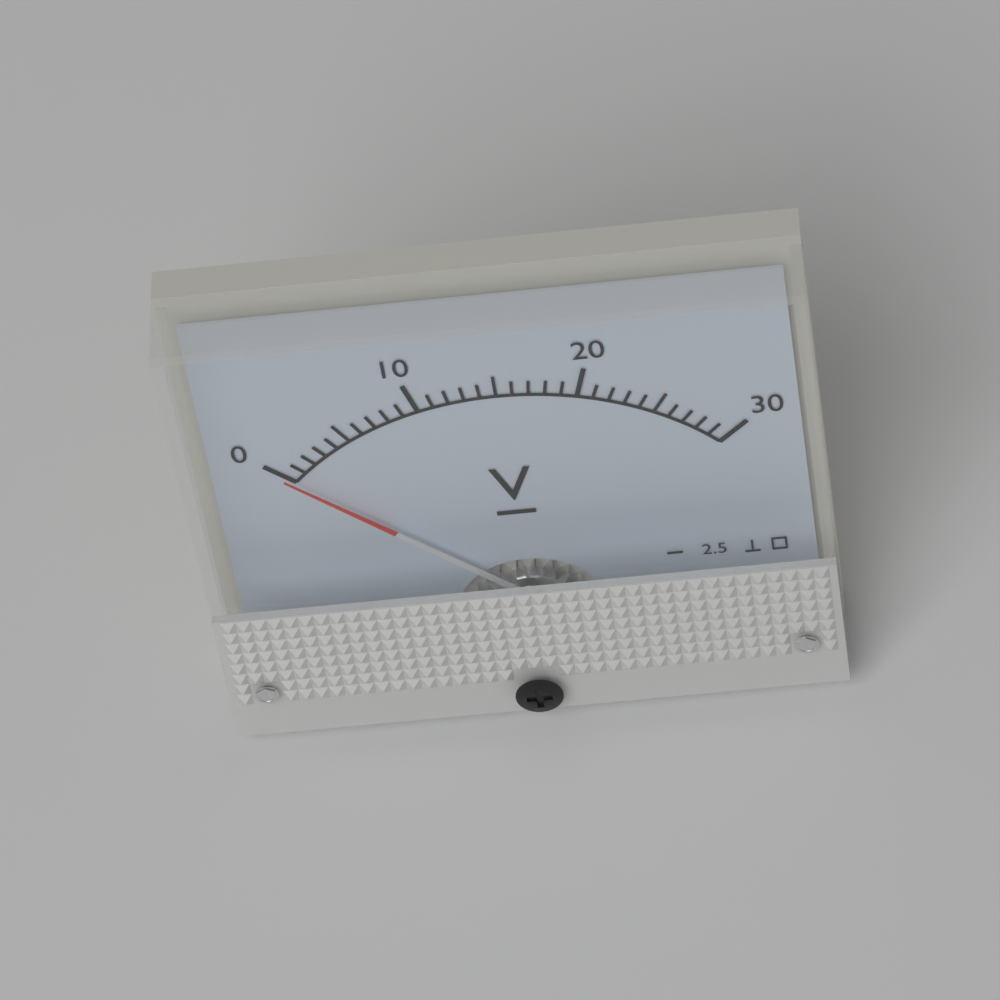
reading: 0 V
